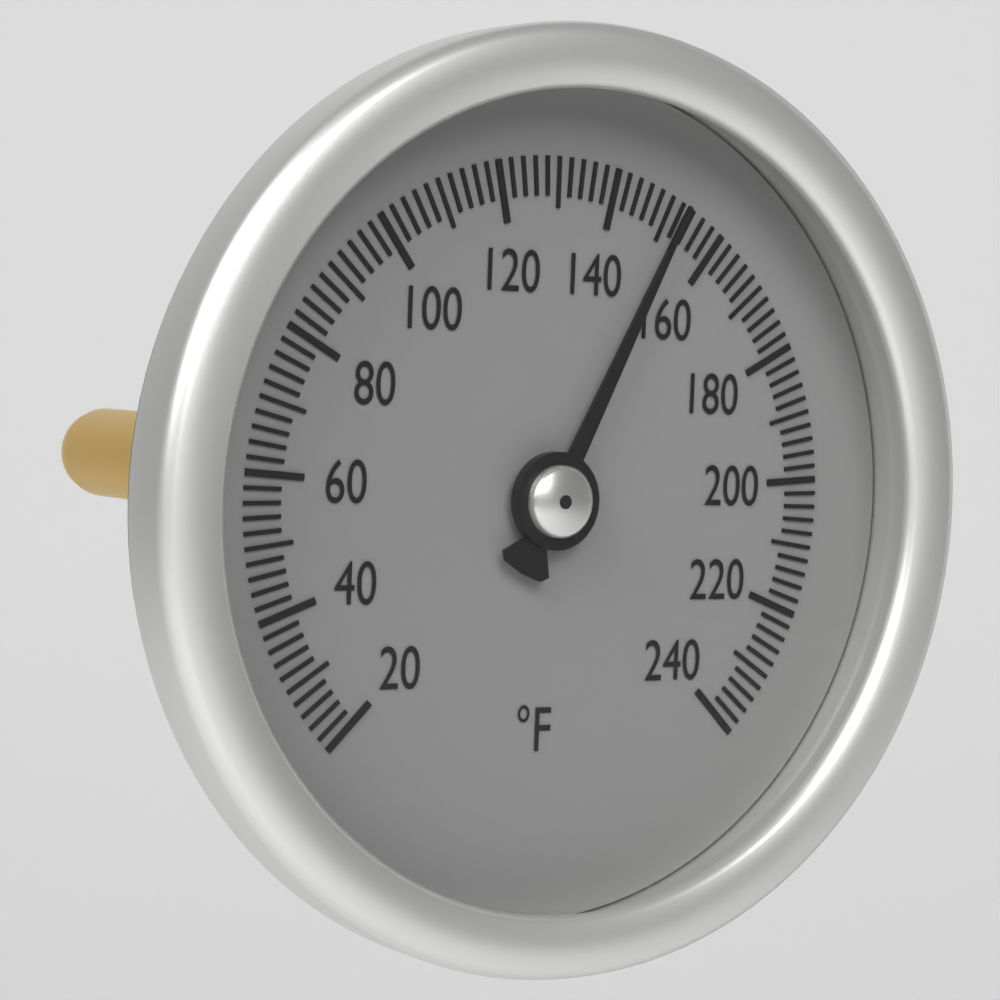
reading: 152 °F
